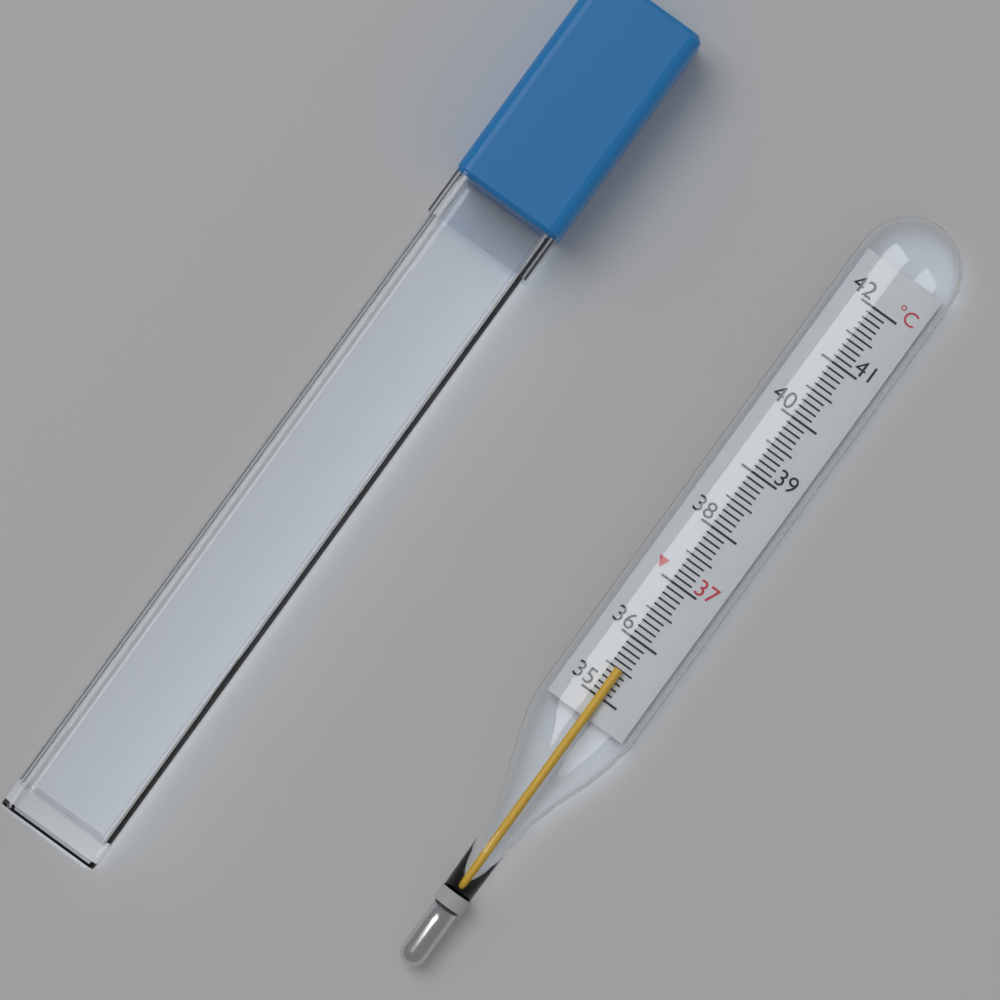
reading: 35.5 °C
